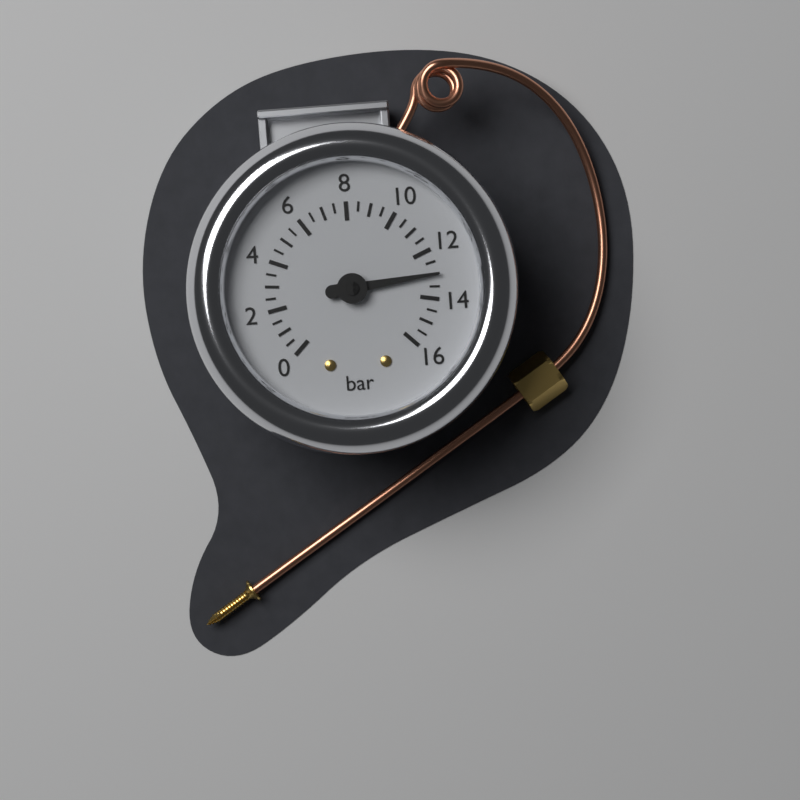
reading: 13.0 bar
